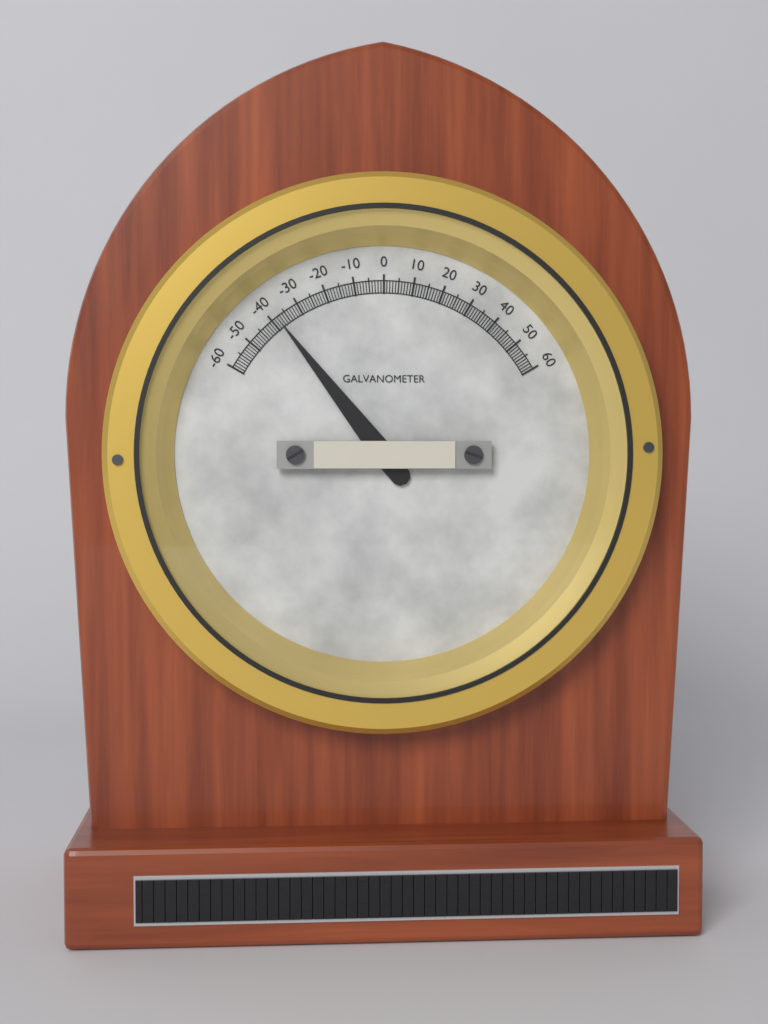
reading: -38 (no unit)
